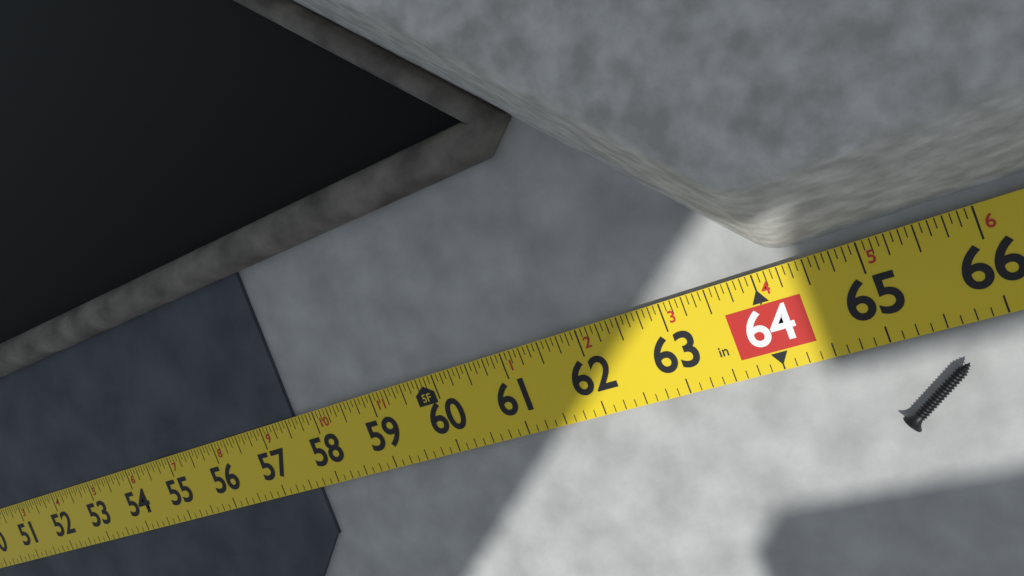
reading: 57.6250 in
